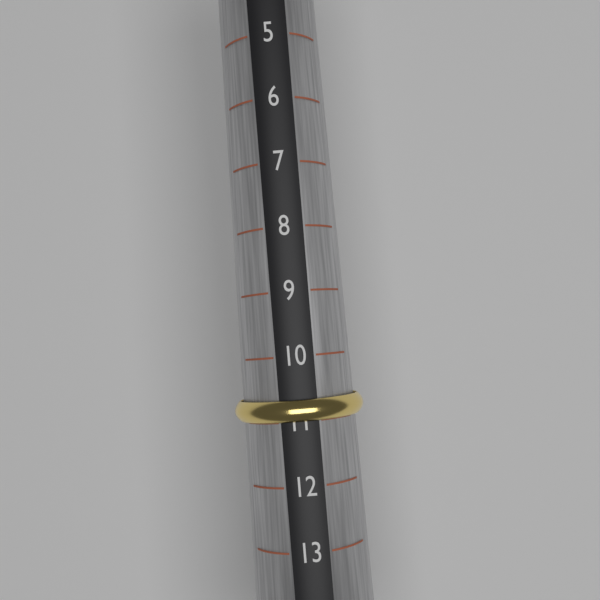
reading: 11 (no unit)
